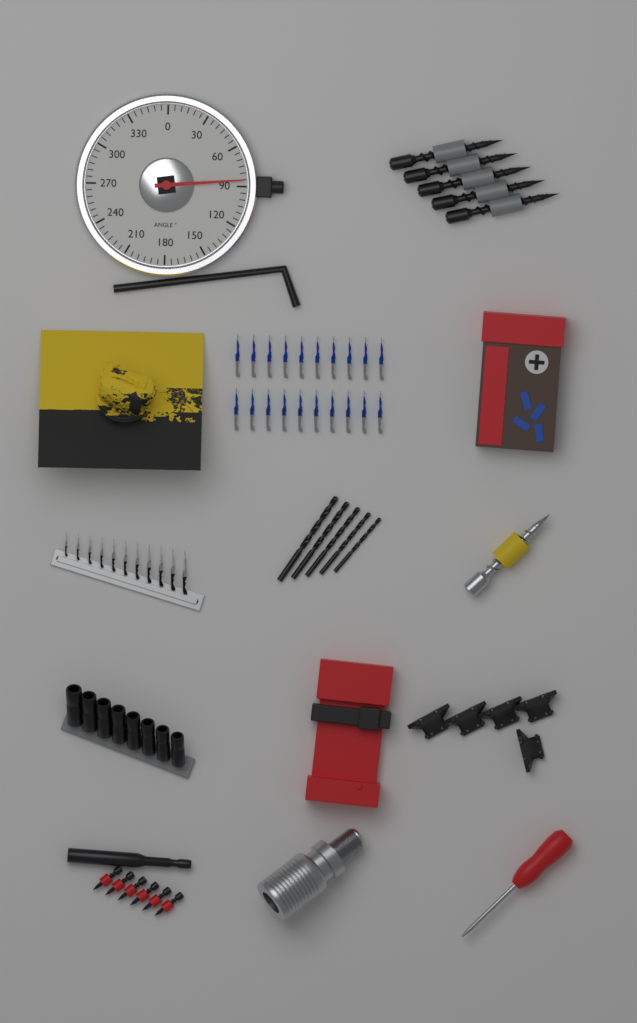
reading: 85 °
